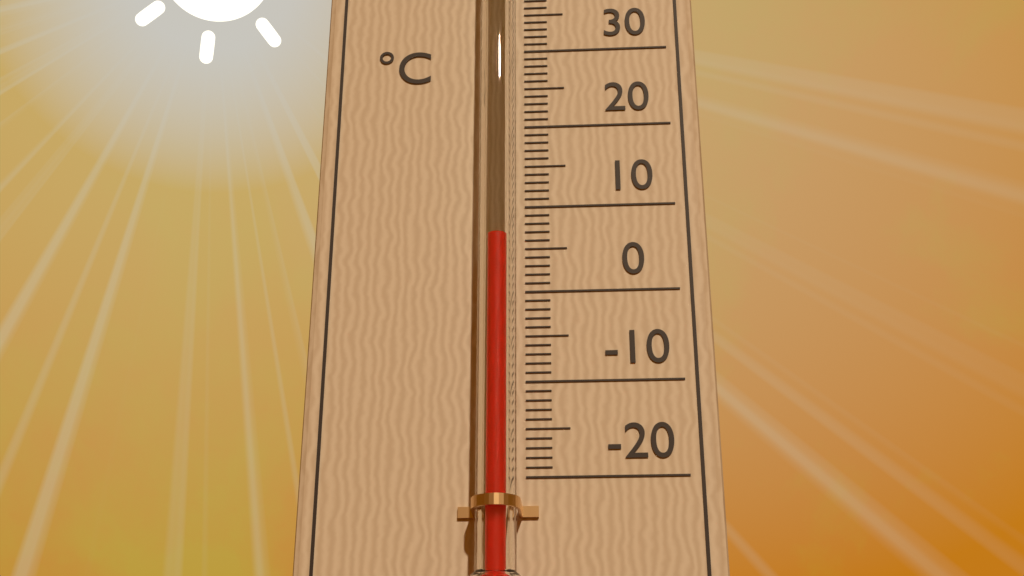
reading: 5 °C
